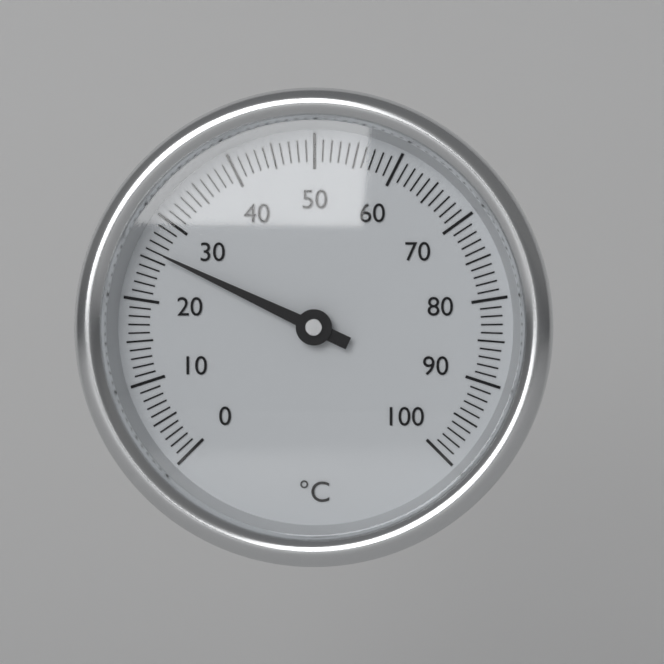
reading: 26 °C
